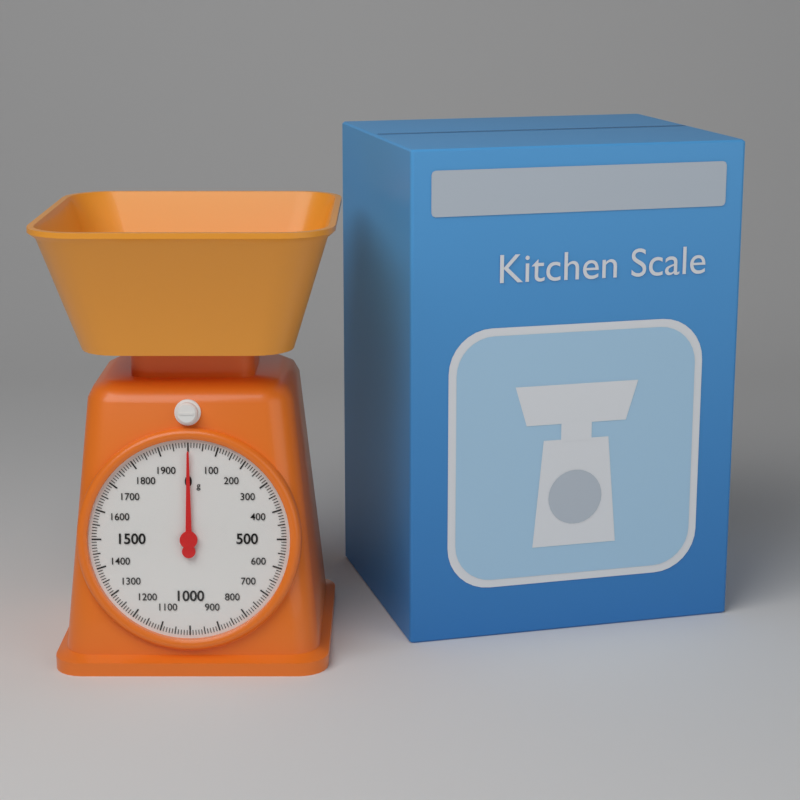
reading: 0 g
